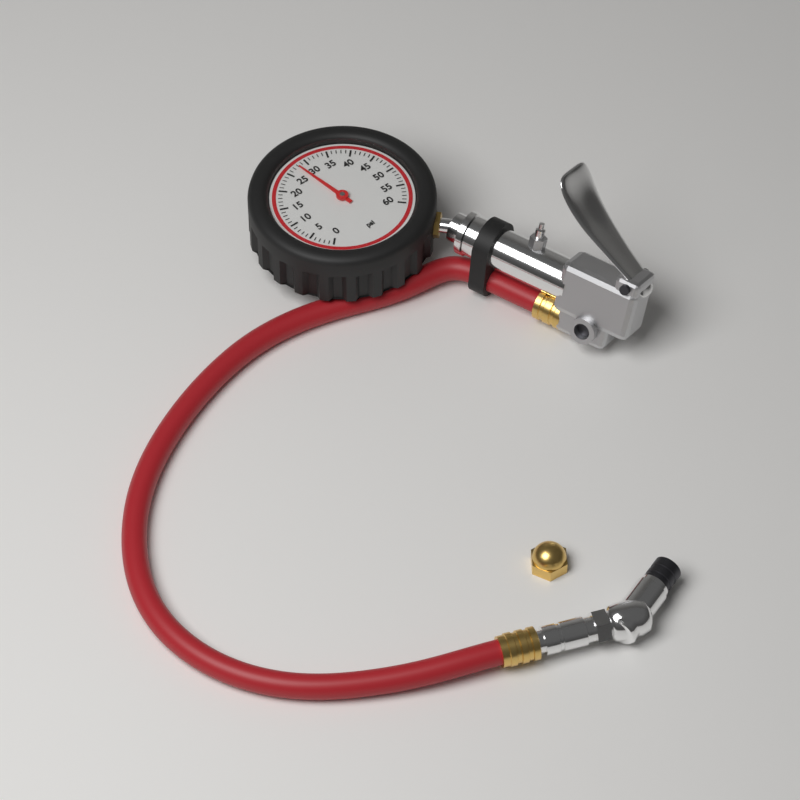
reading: 28 psi
